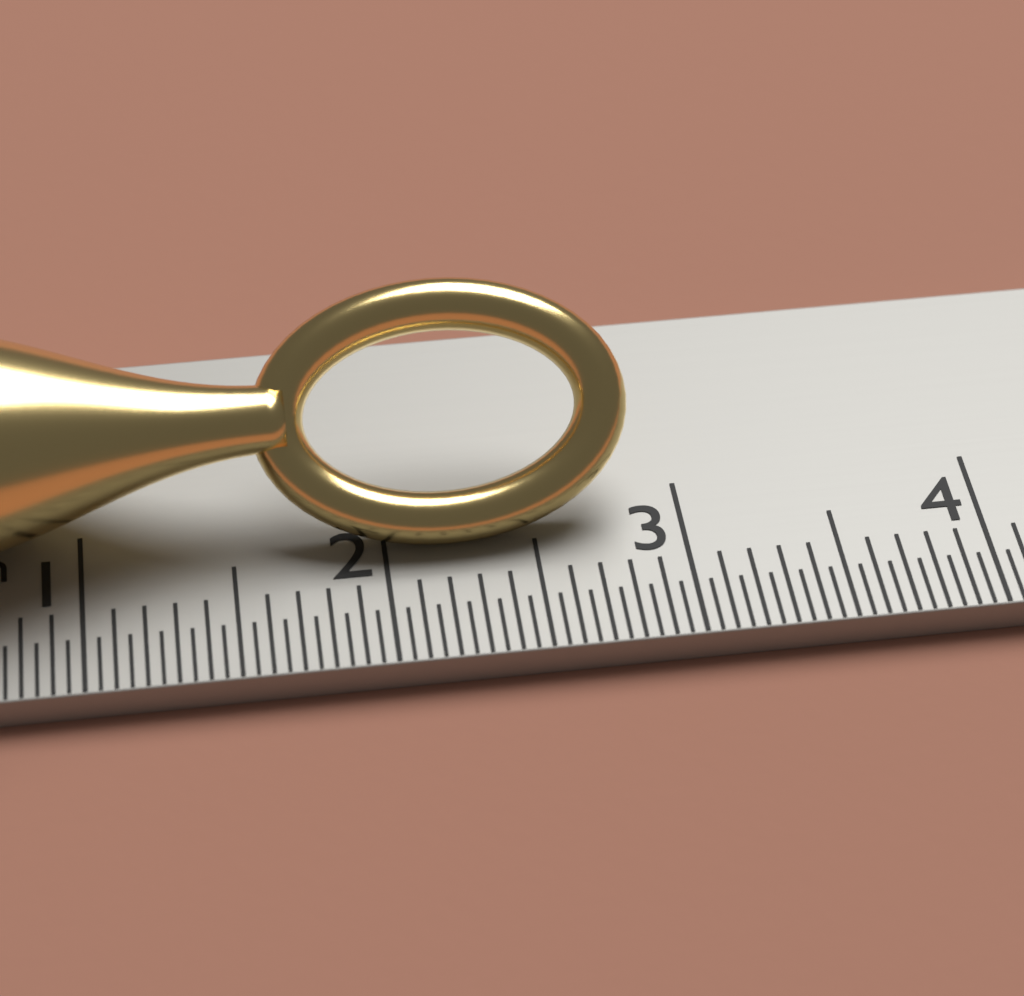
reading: 2.85 cm
